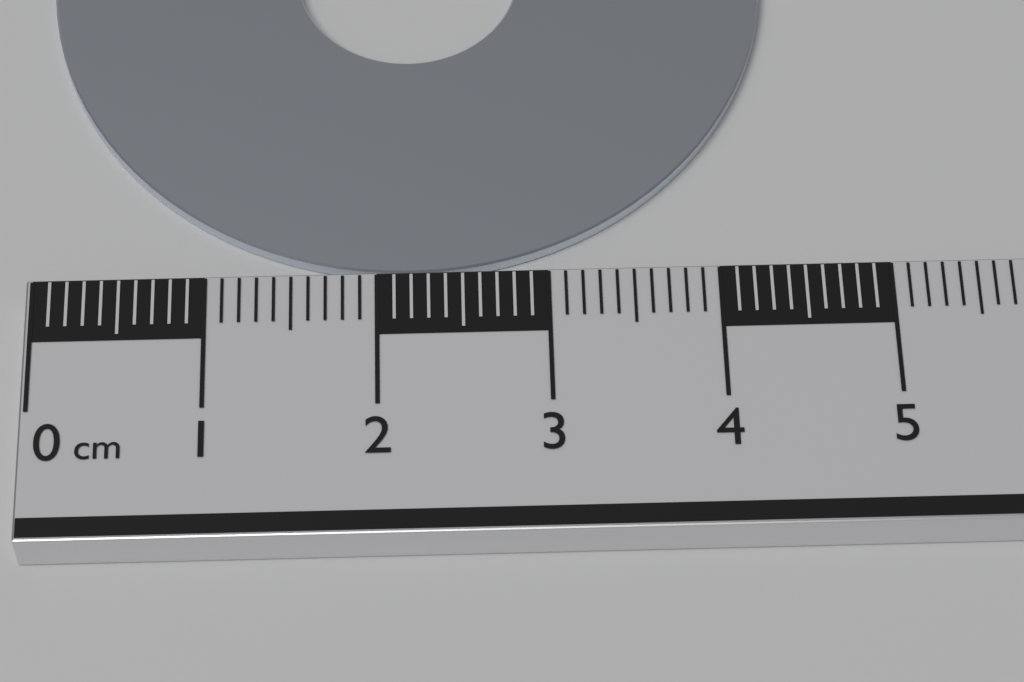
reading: 4.4 cm
